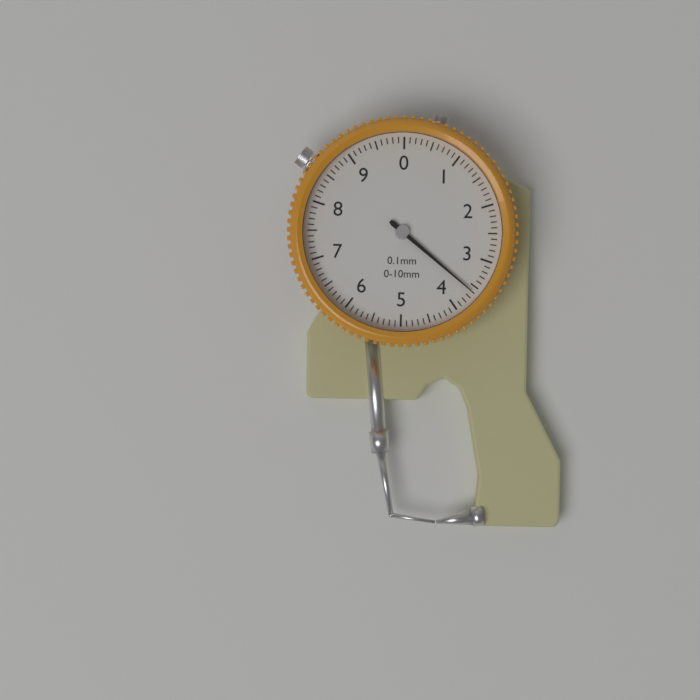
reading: 3.6 mm
